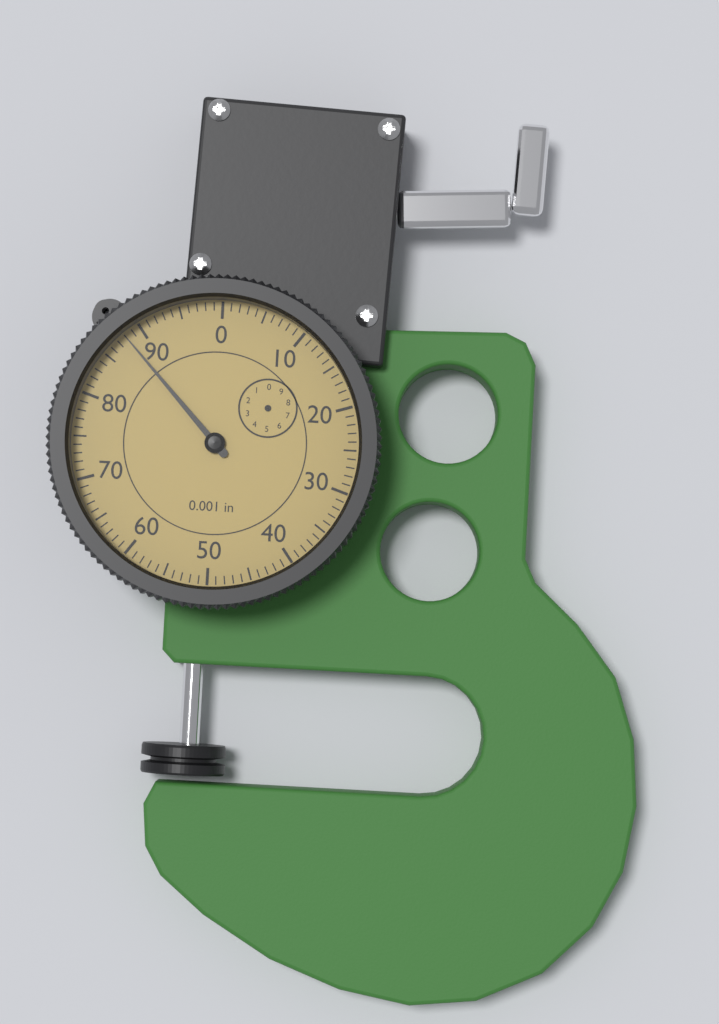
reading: 88 0.001 in
